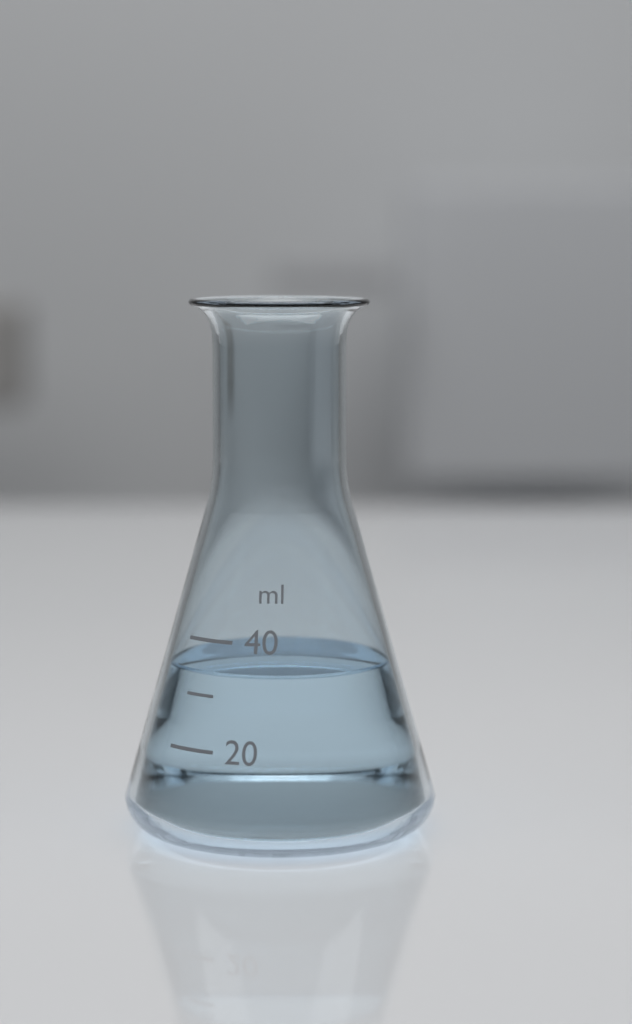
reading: 34 ml
